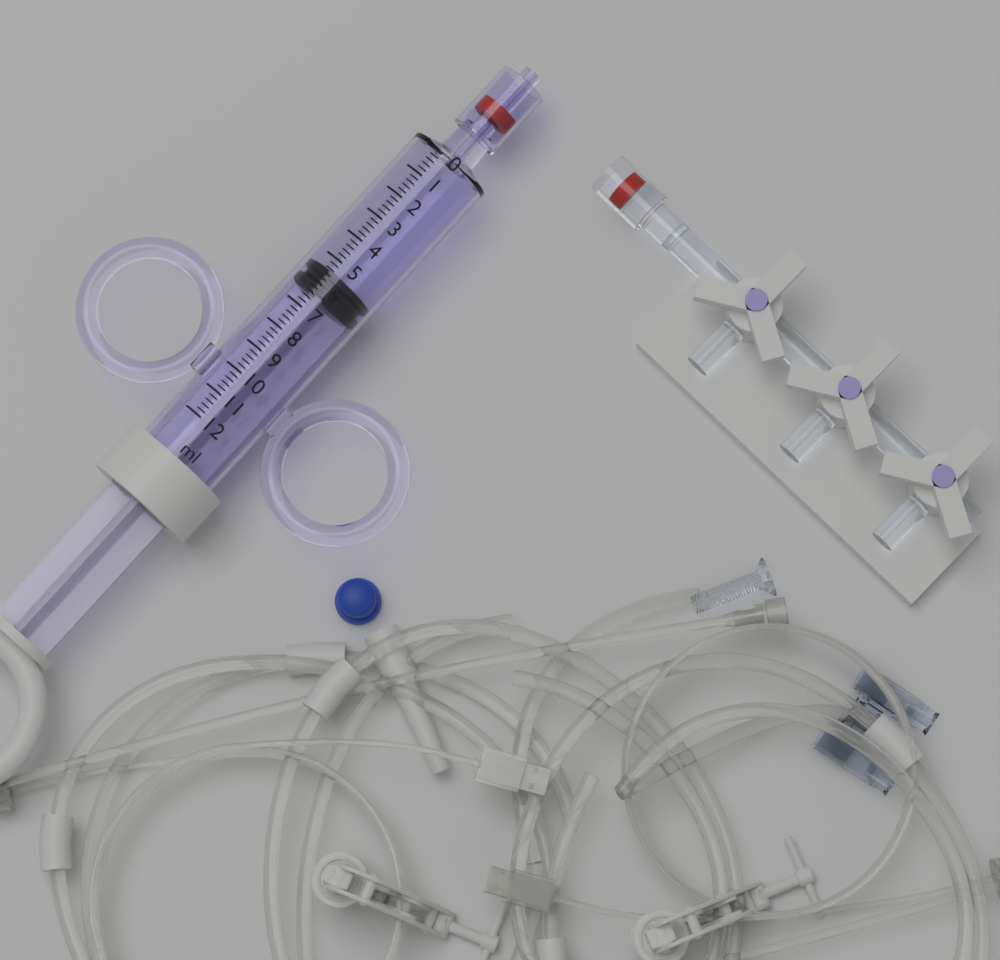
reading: 5.4 ml
